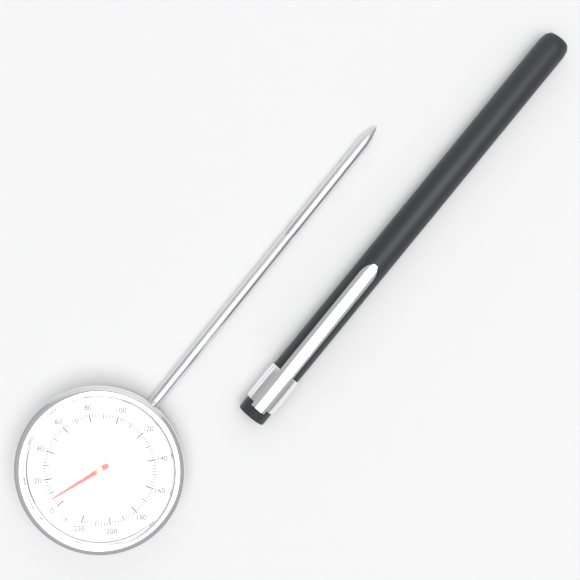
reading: 6 °F
